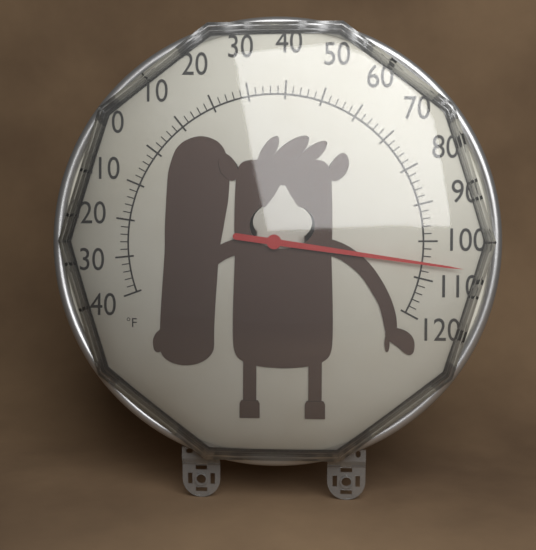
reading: 106 °F
